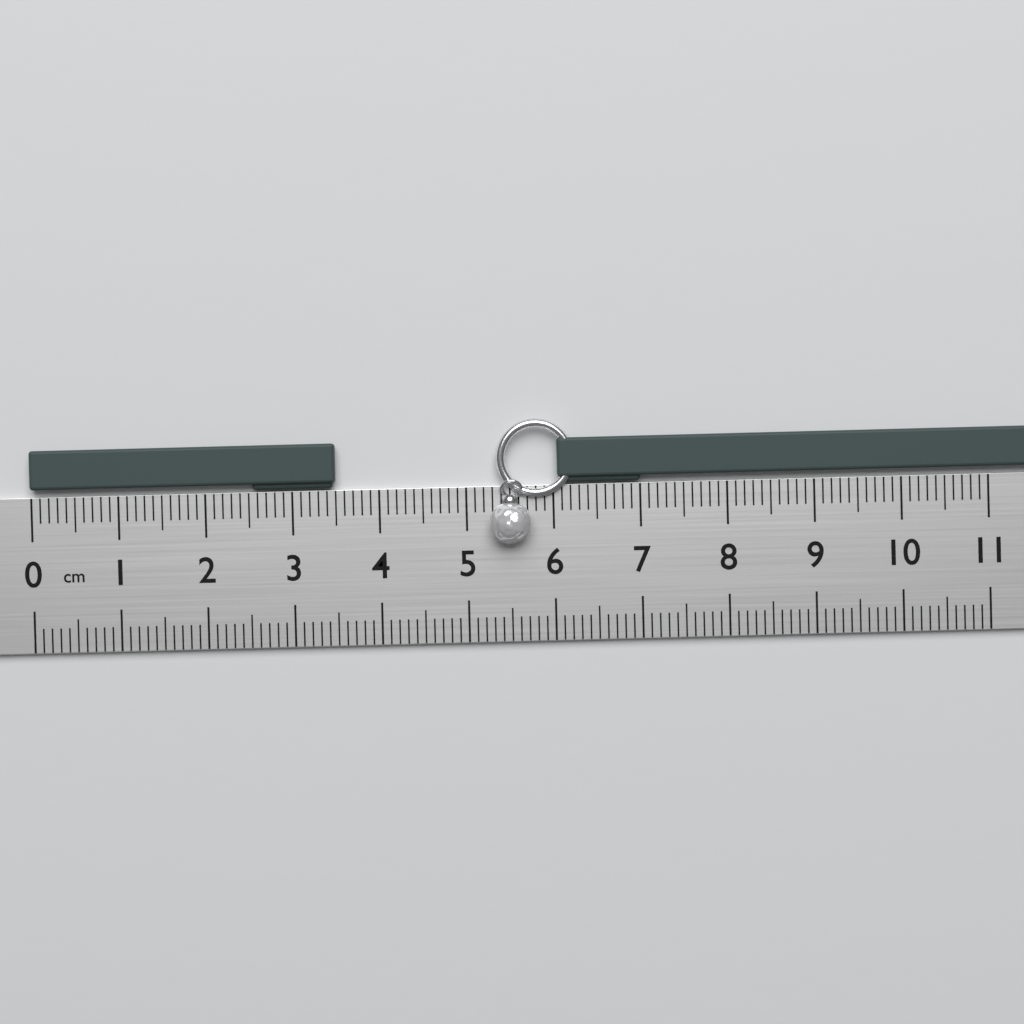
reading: 3.5 cm
